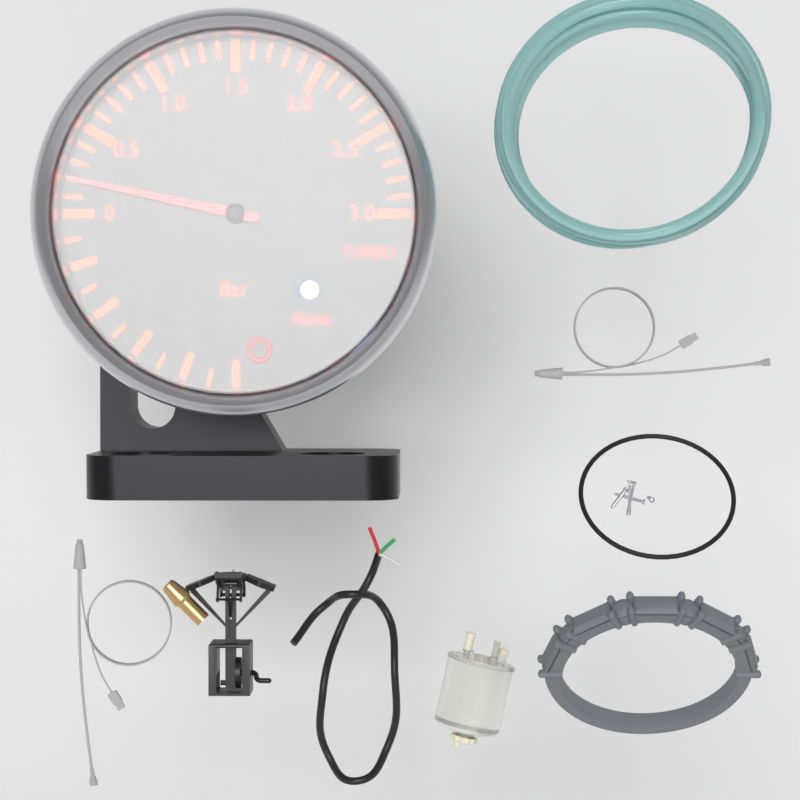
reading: 0.2 bar
